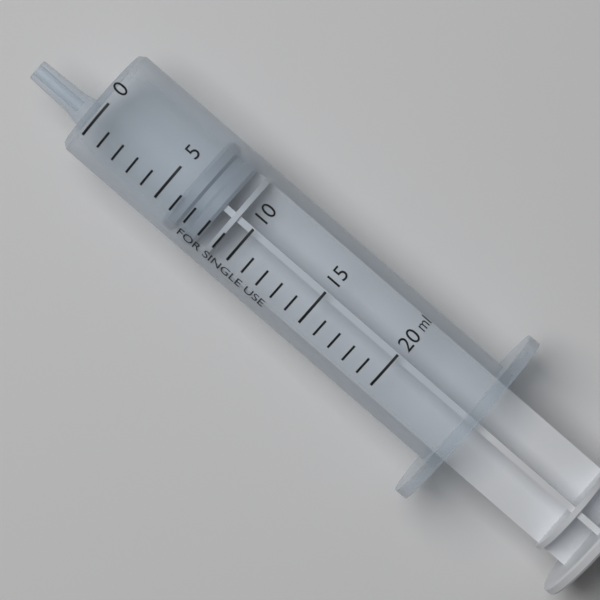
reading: 6 ml
